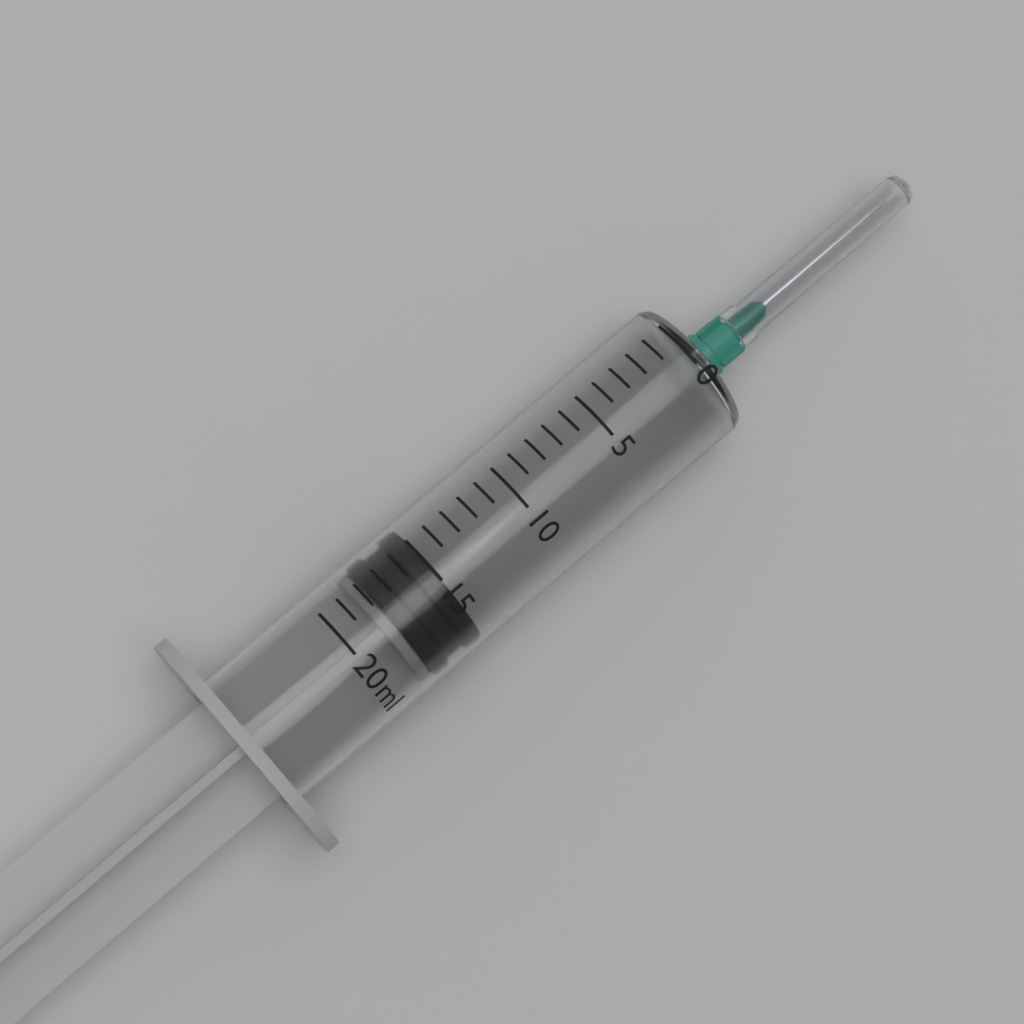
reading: 15 ml
